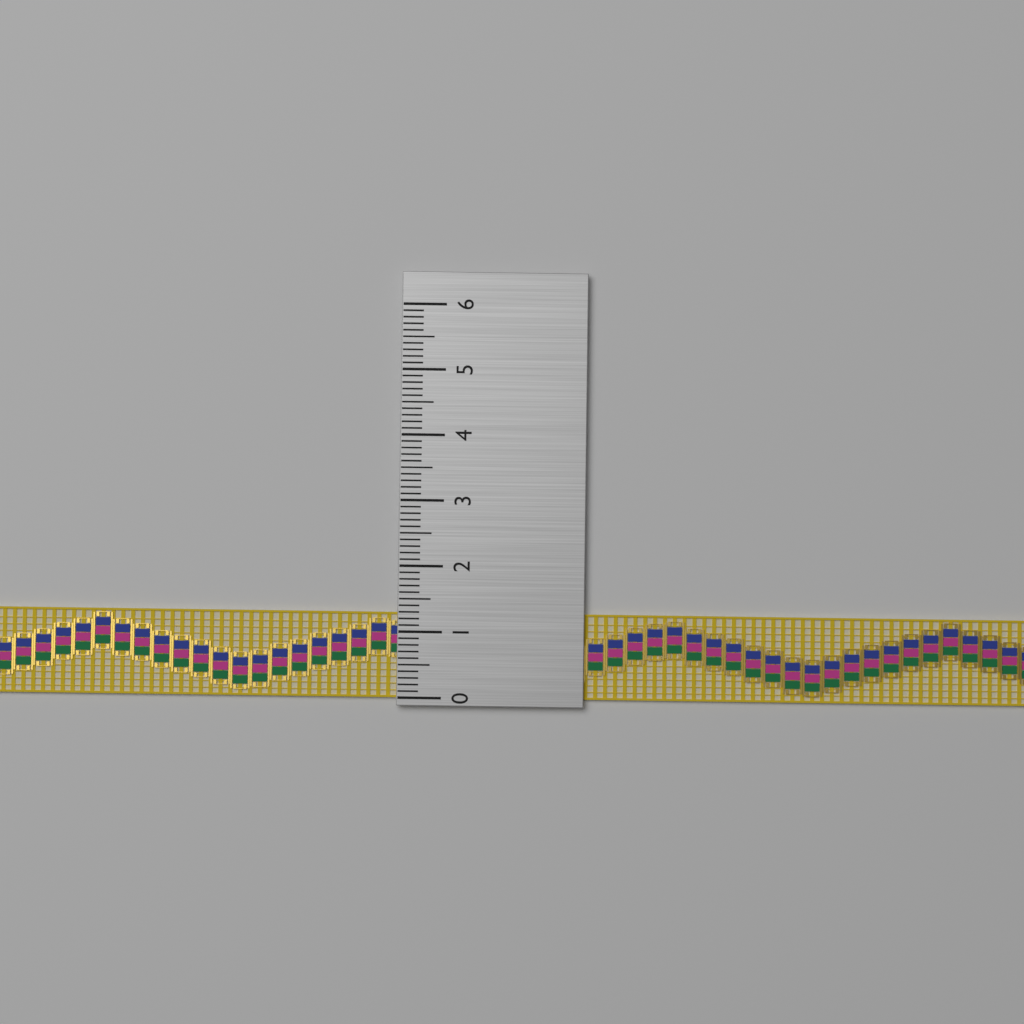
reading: 1.3 (no unit)
